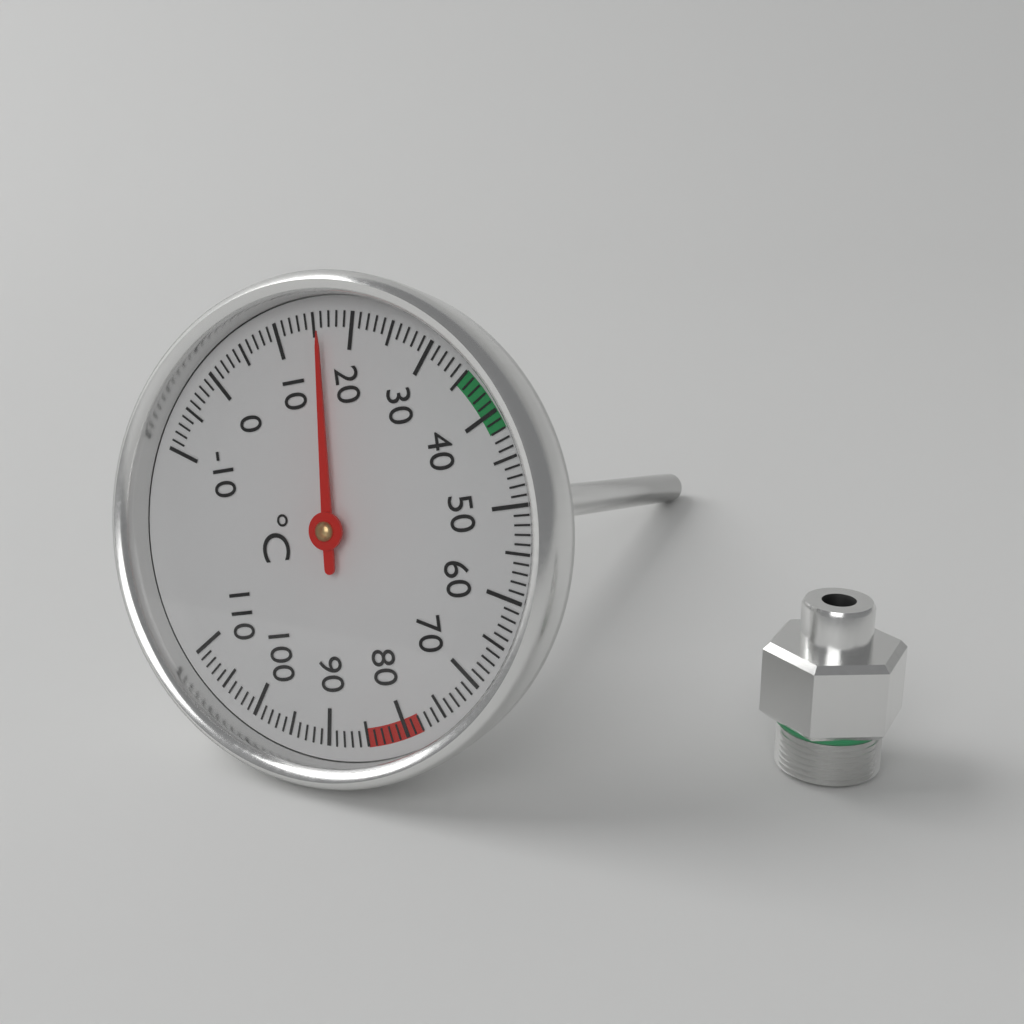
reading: 16 °C
